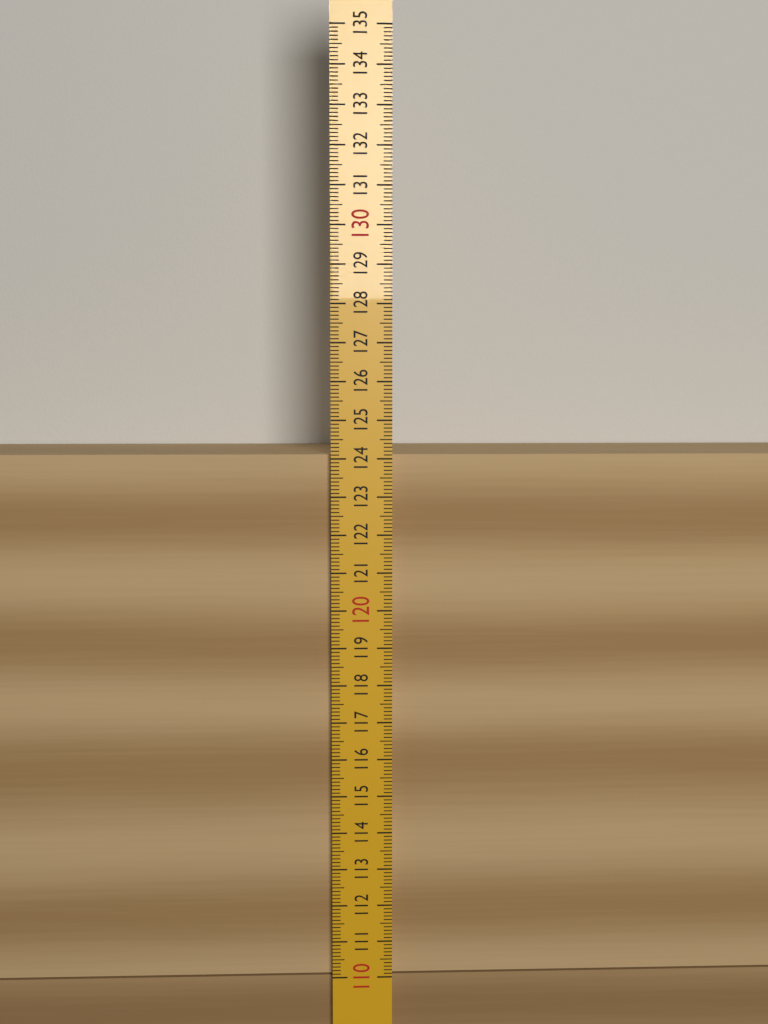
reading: 124.1 (no unit)
